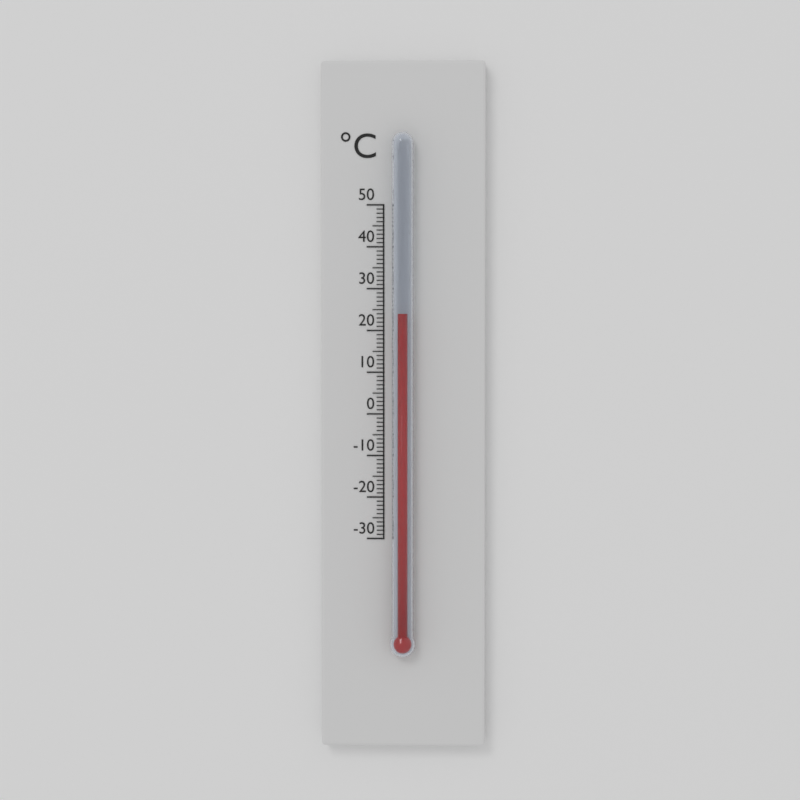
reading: 24 °C
